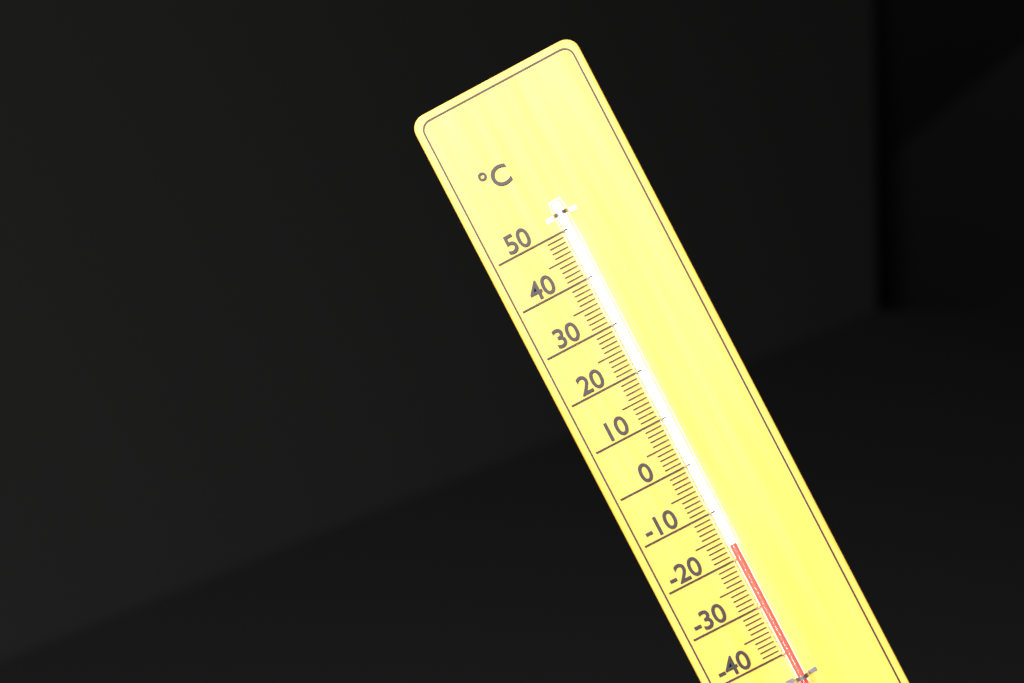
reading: -17 °C
